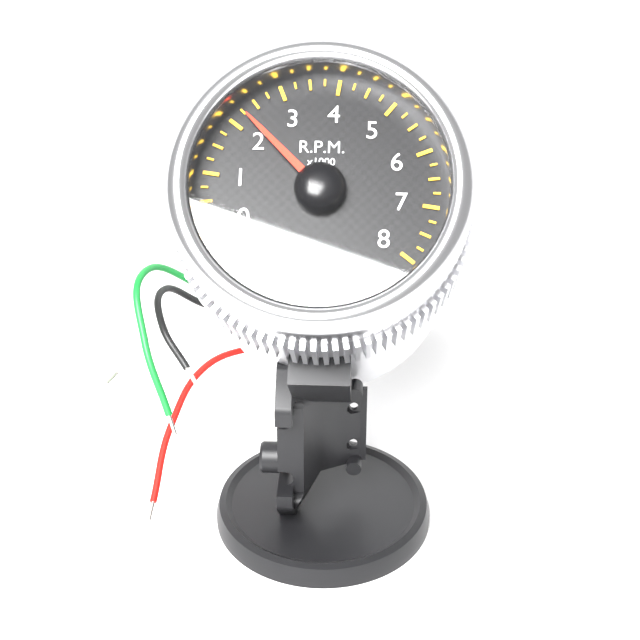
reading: 2.25 x1000 RPM
